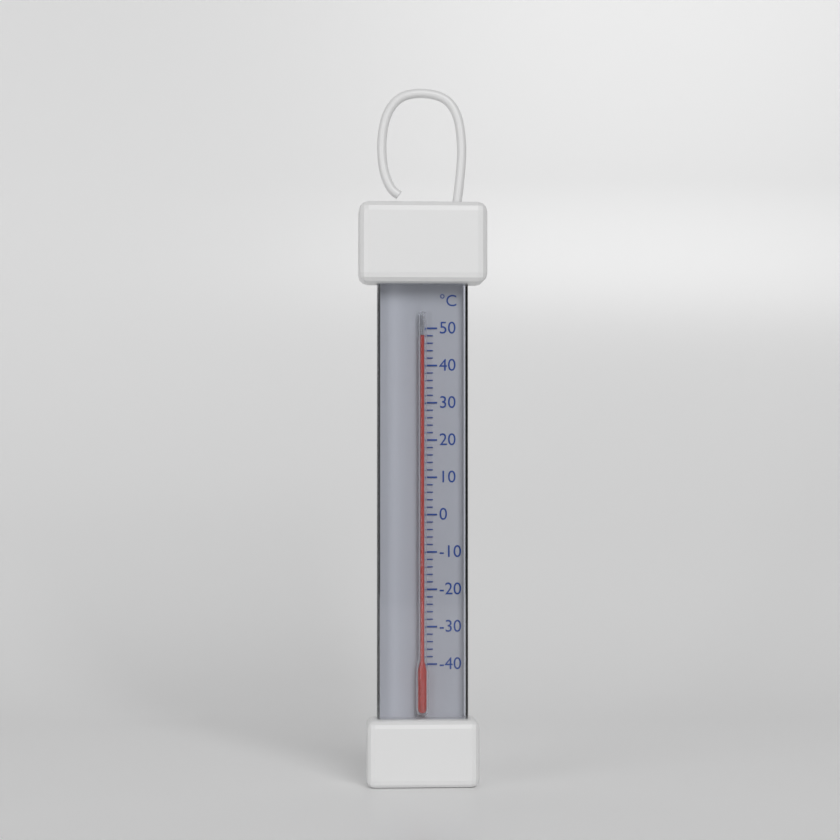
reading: 48 °C
